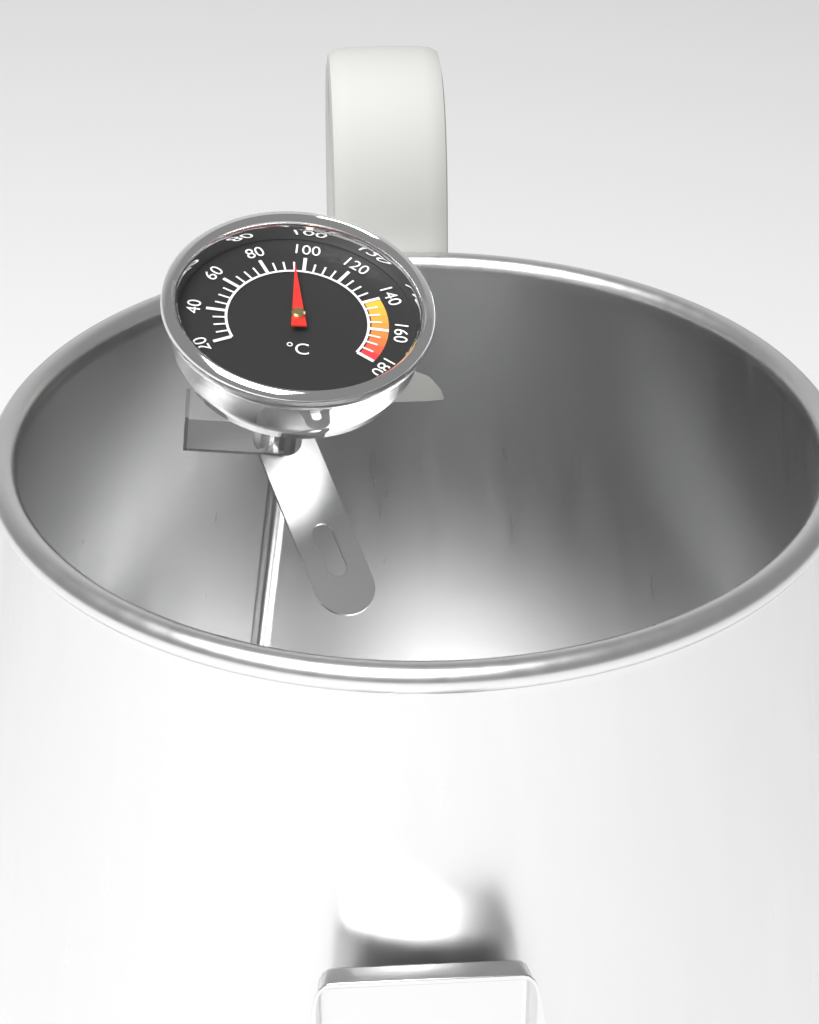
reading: 95 °C
